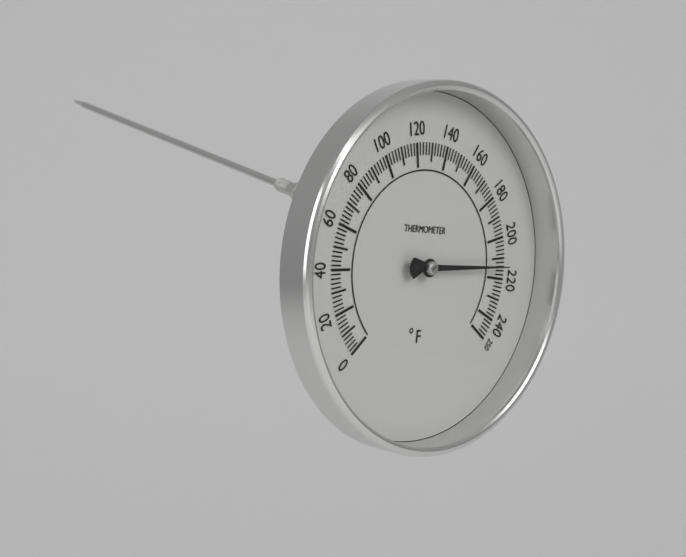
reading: 214 °F
